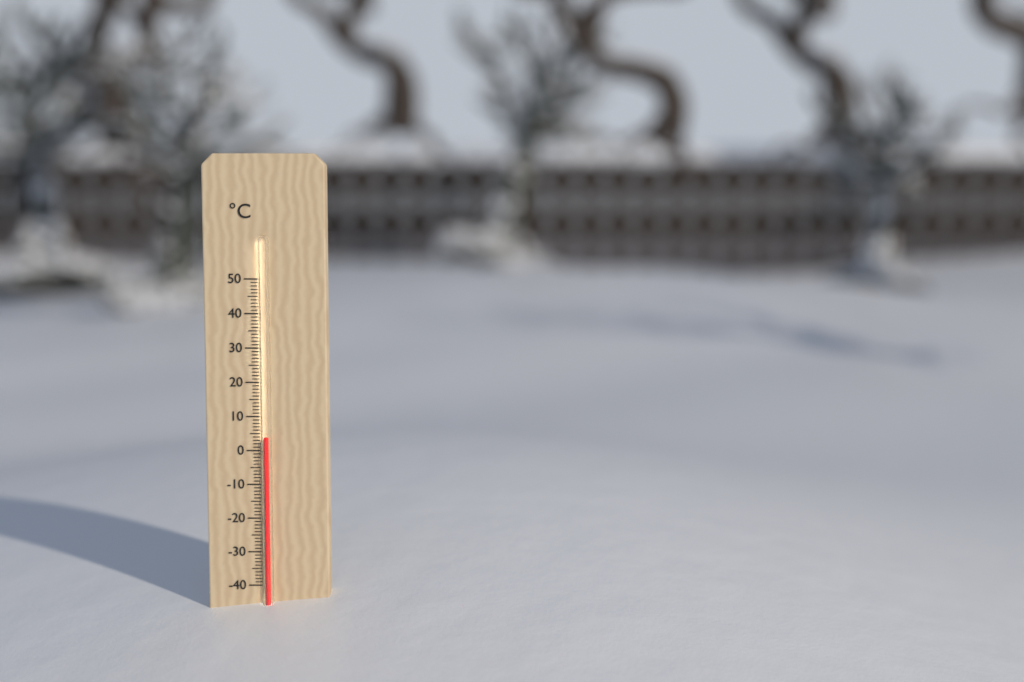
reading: 4 °C
